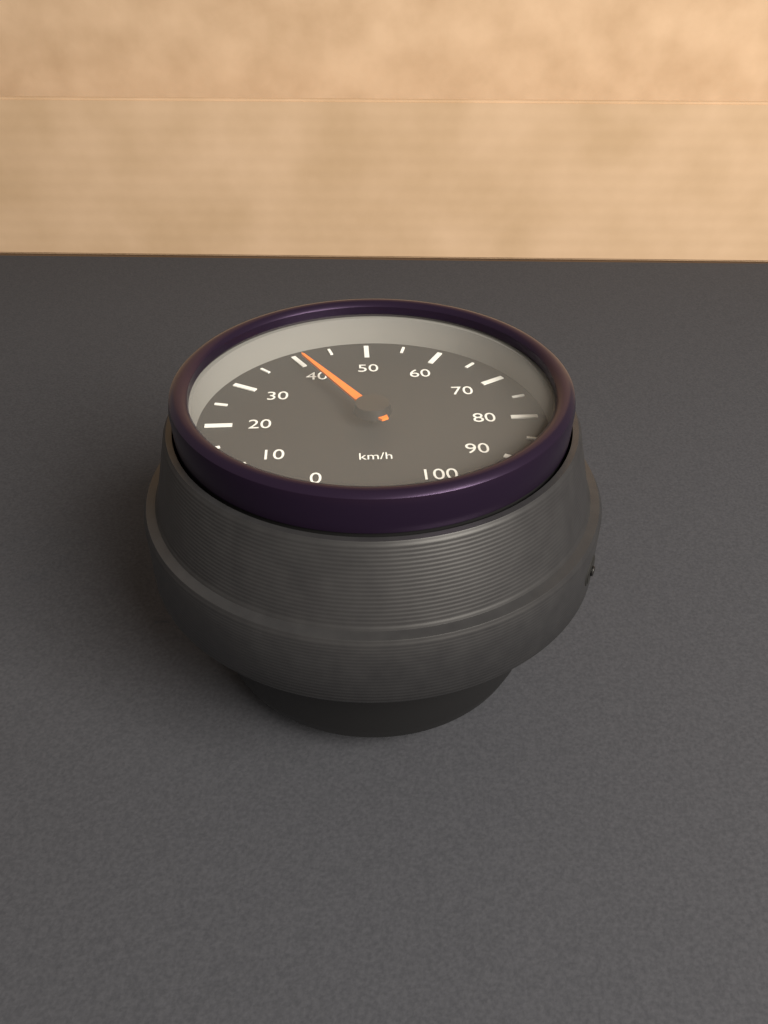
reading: 40 km/h
